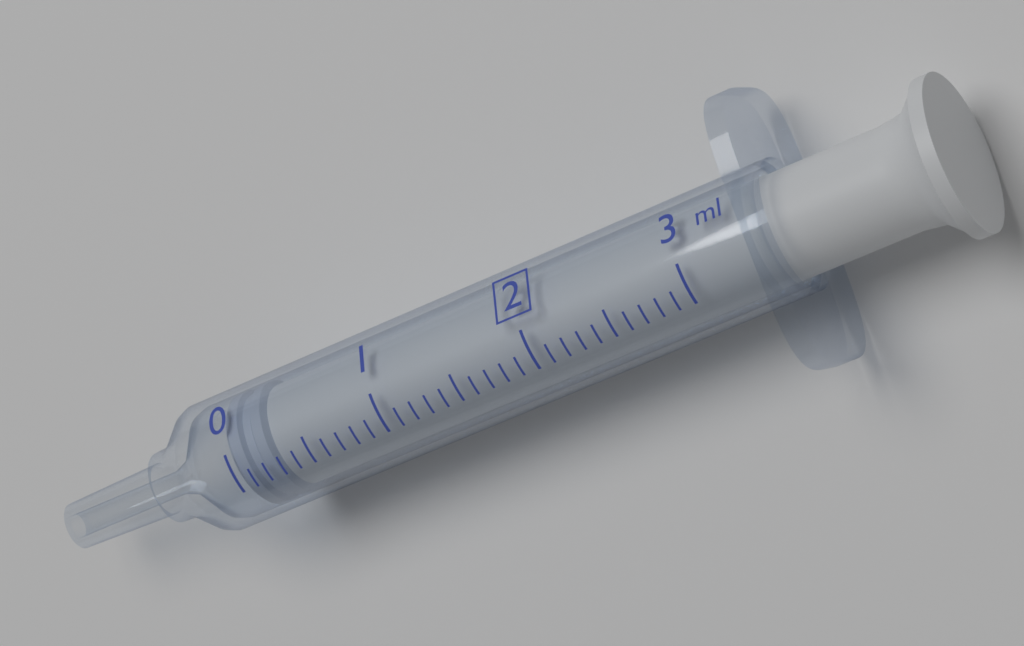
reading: 0.0 ml
